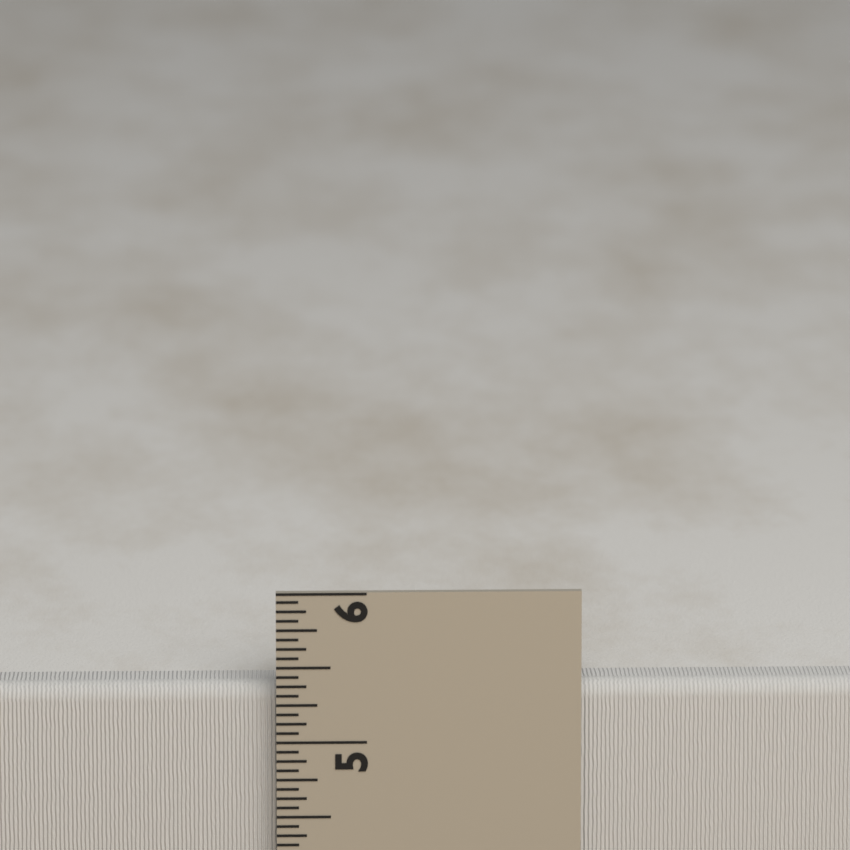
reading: 5.3750 in
